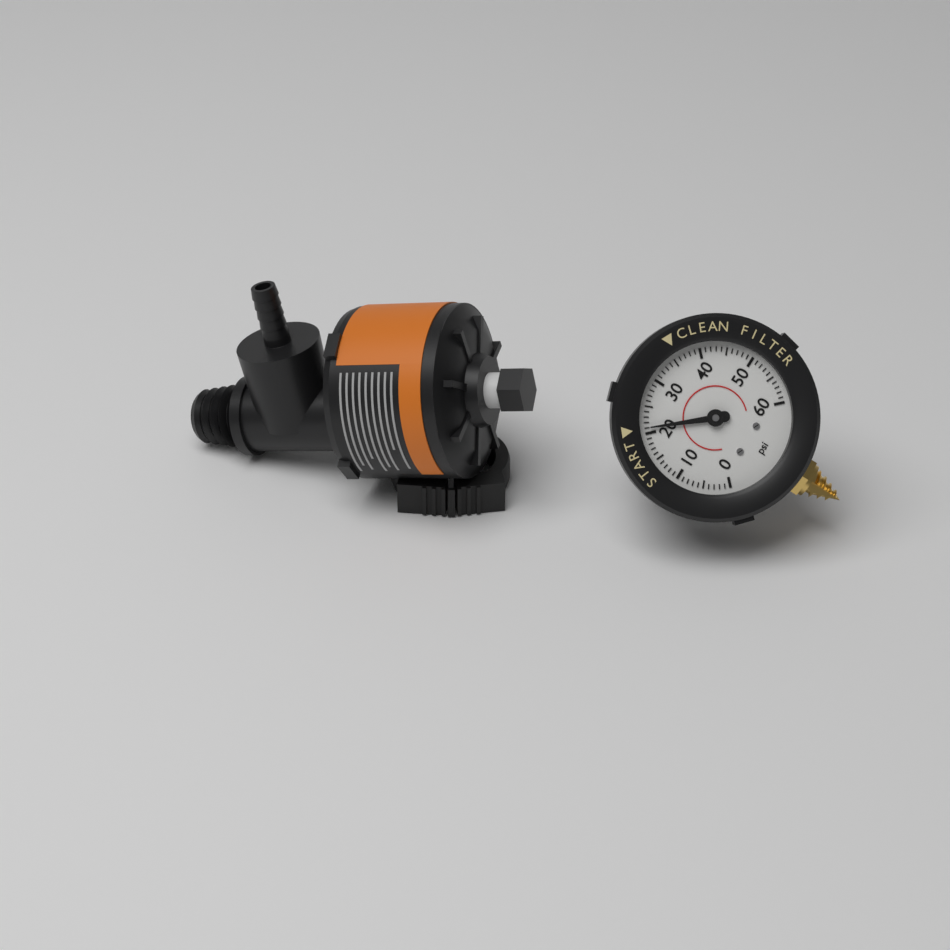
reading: 21 psi
